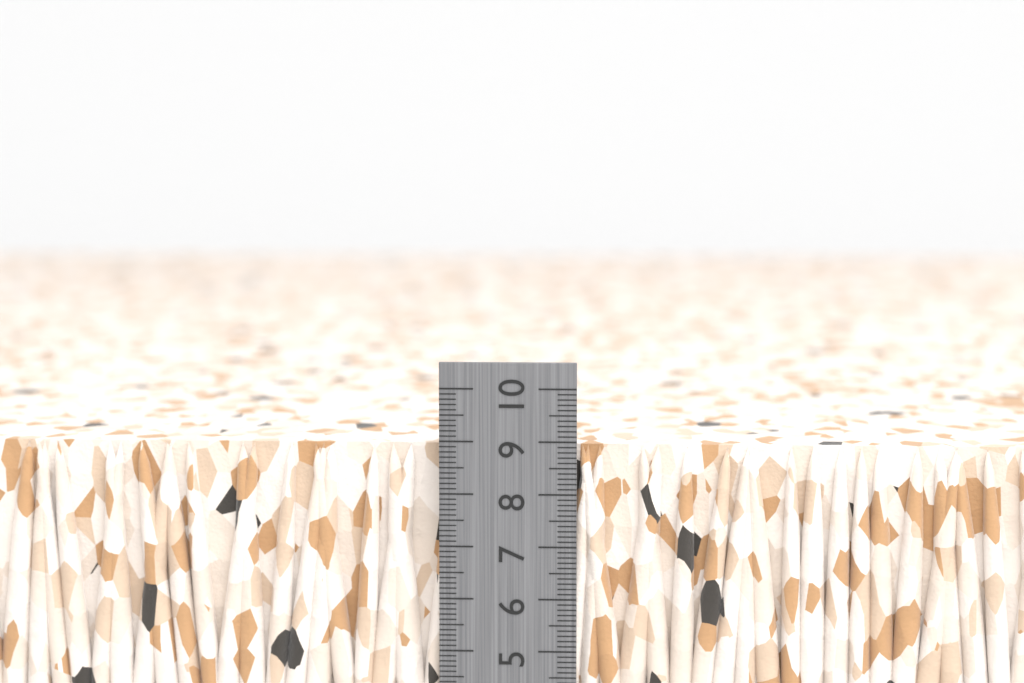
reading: 8.9 cm
